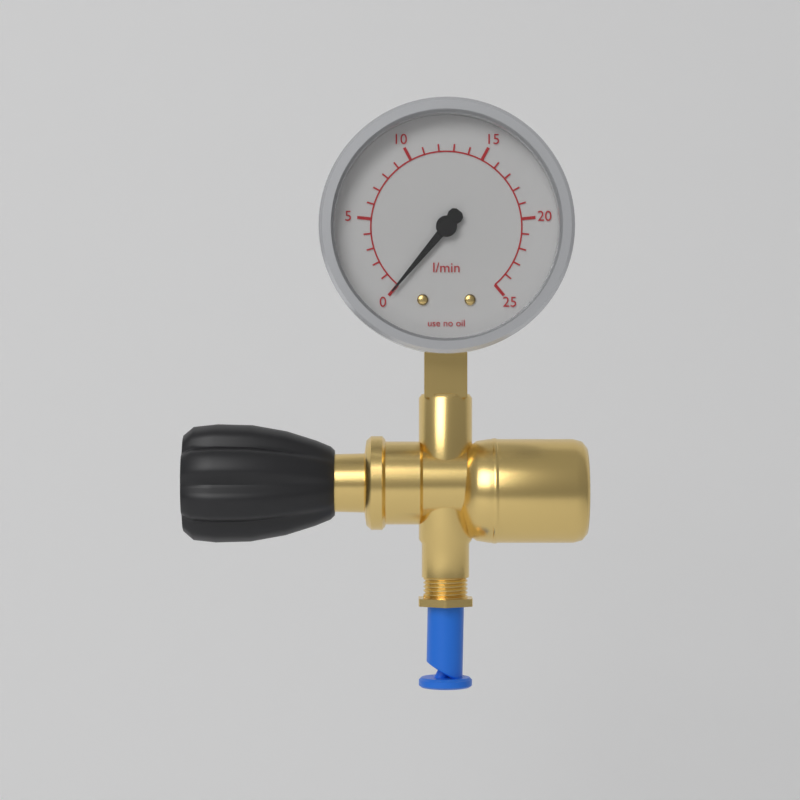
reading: 0 l/min
